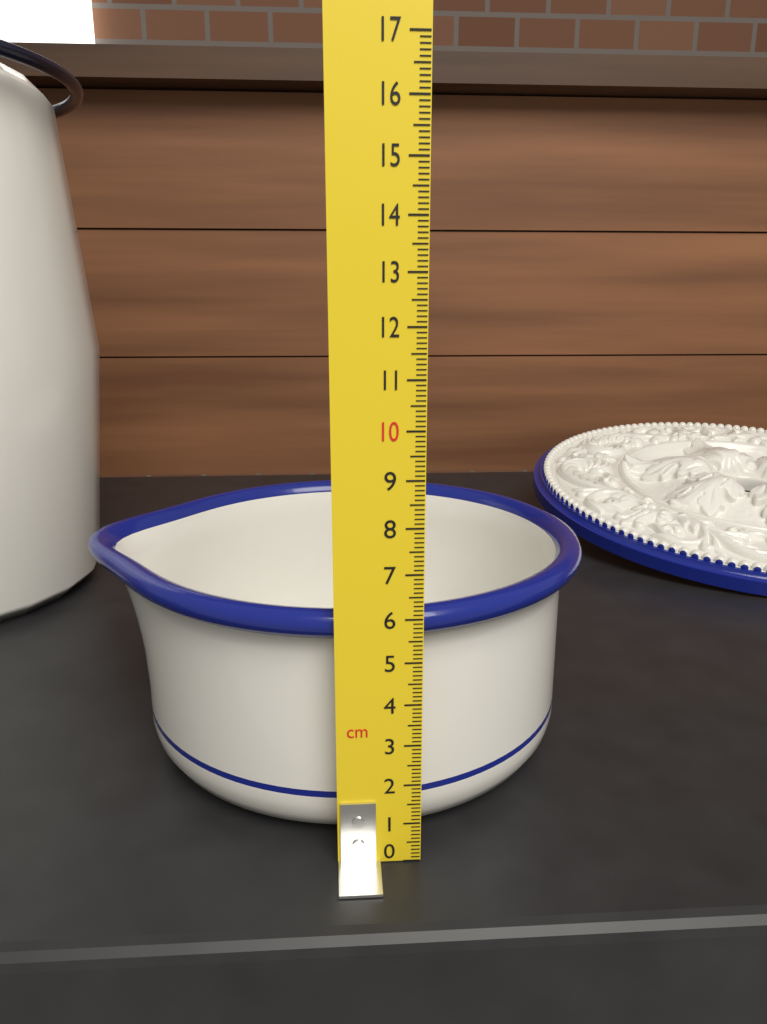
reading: 6.1 cm
